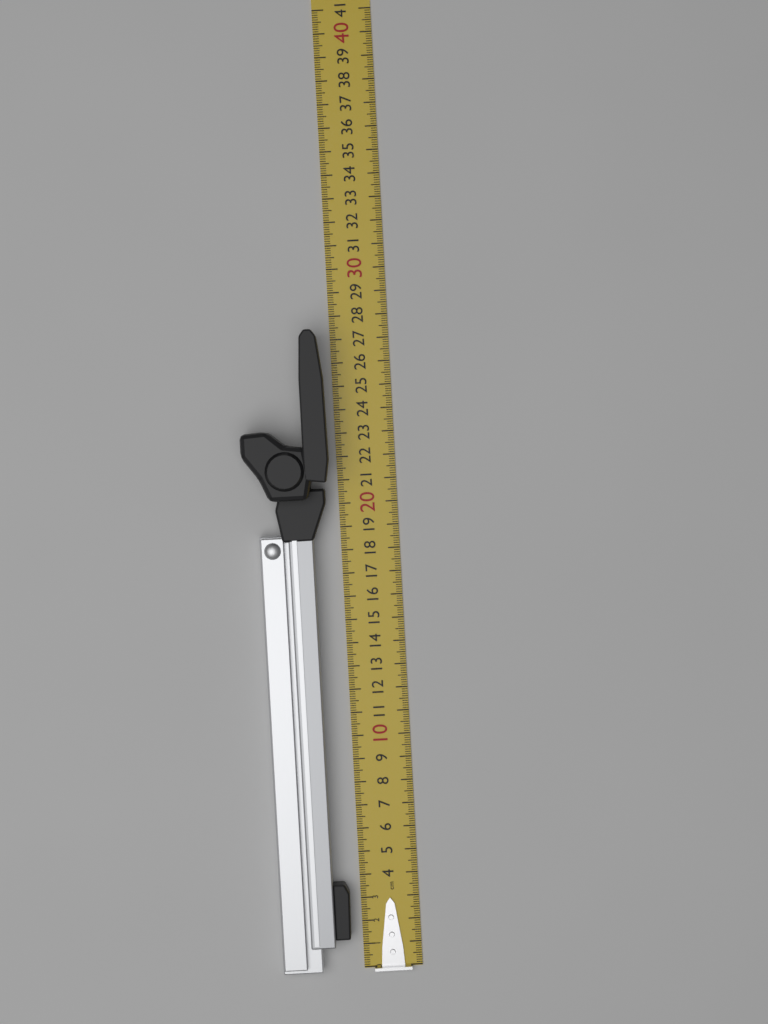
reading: 27.4 cm
